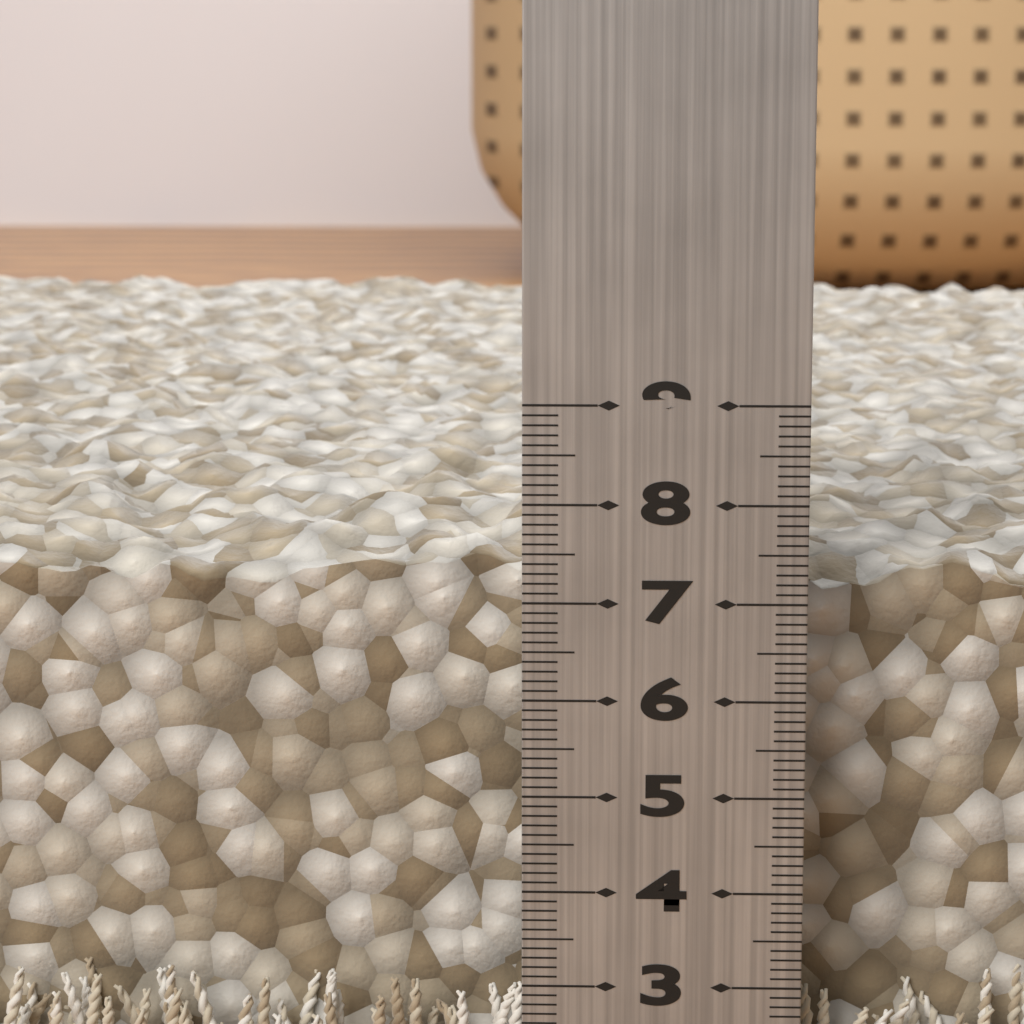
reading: 7.8 cm
